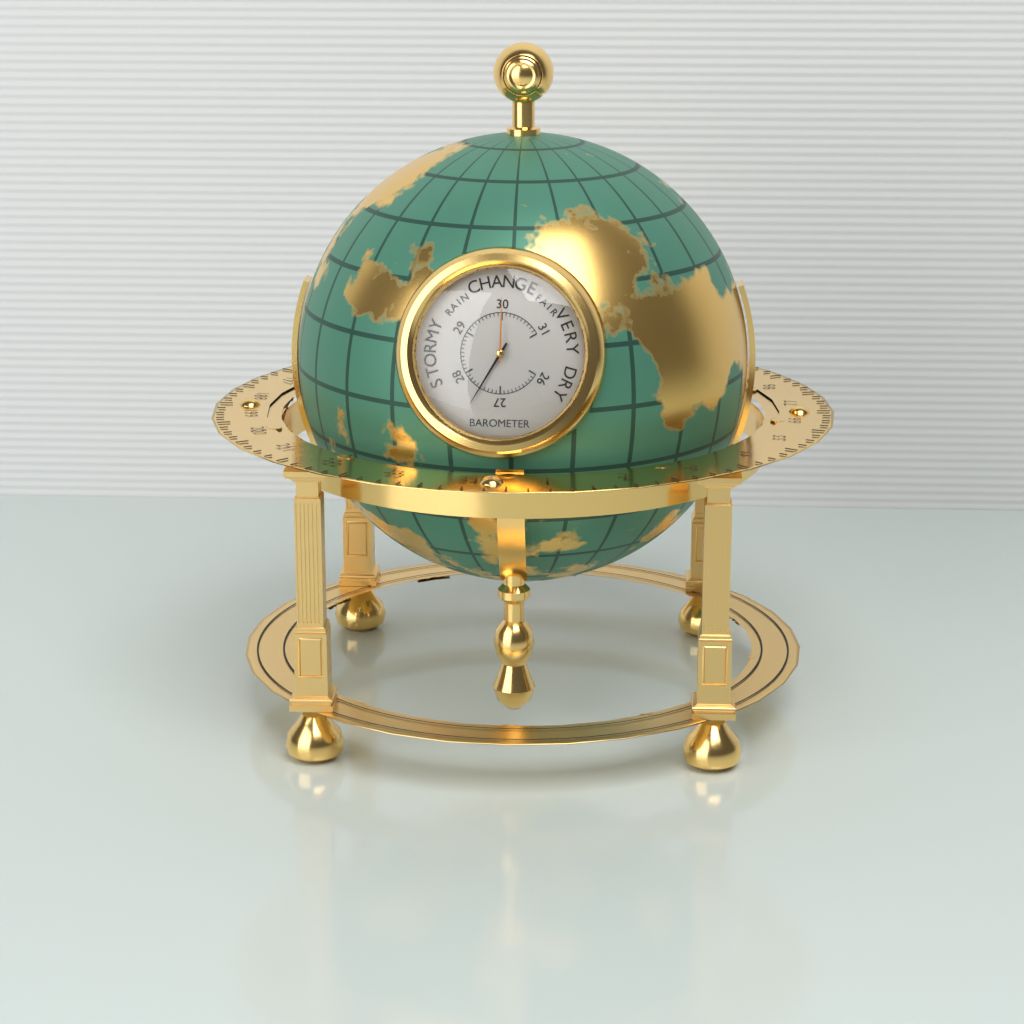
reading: 27.5 inHg
